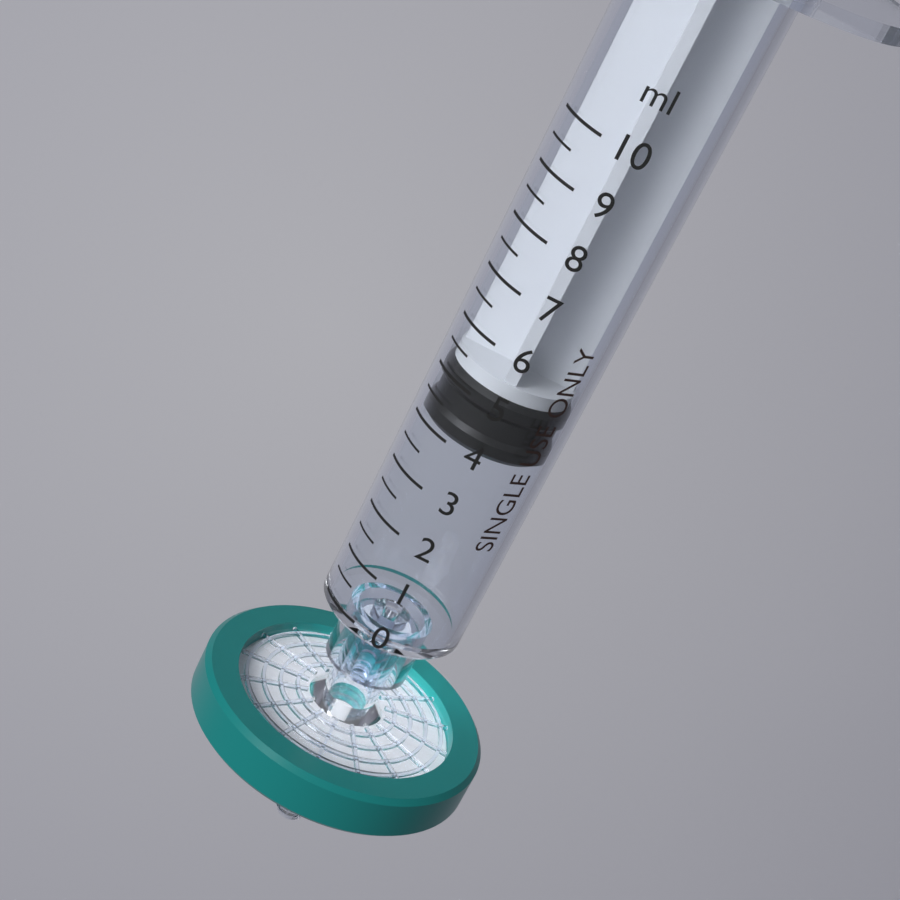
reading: 4.0 ml
